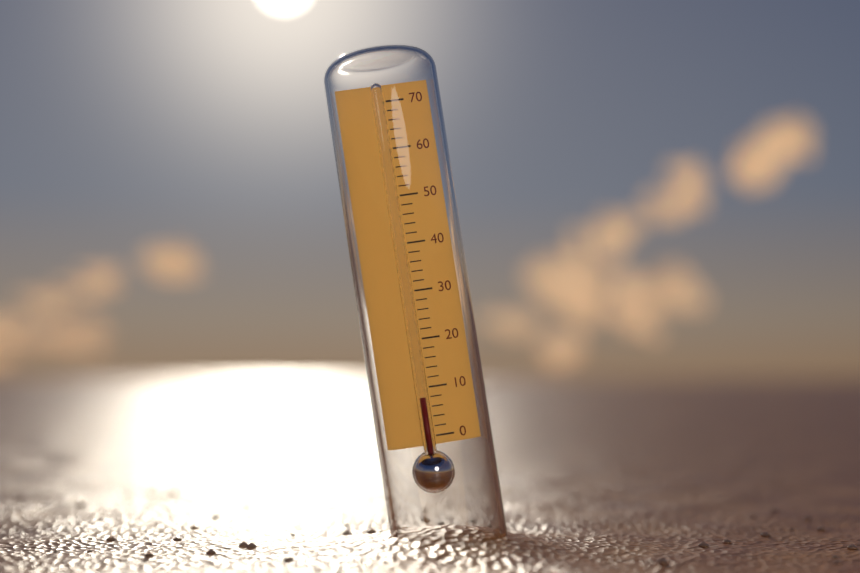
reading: 8 (no unit)
